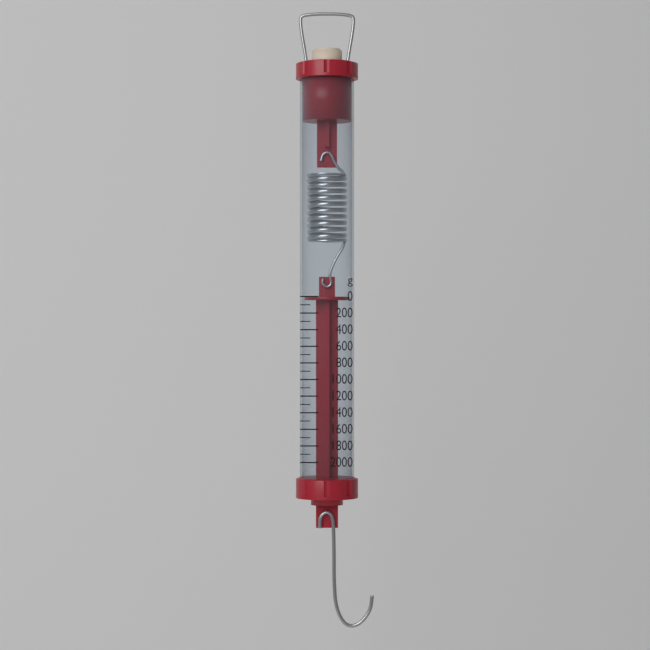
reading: 0 g
